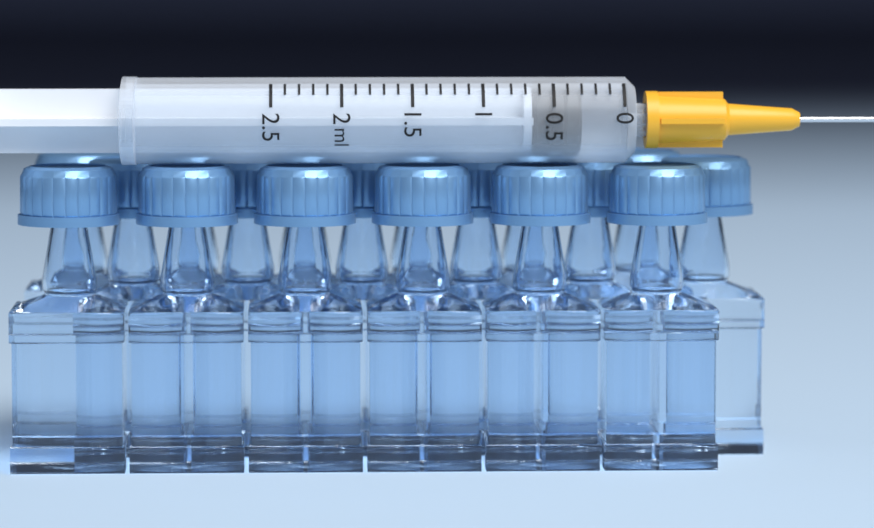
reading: 0.3 ml
